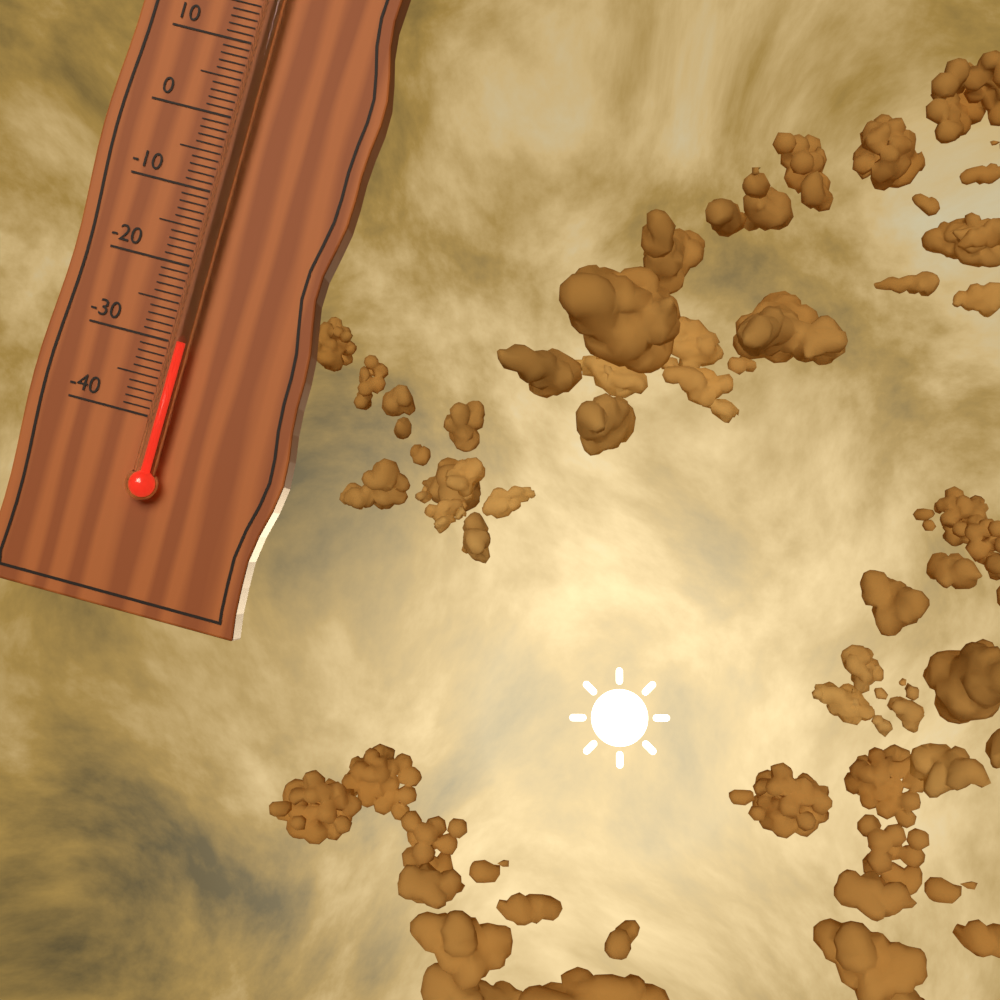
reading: -30 °C
